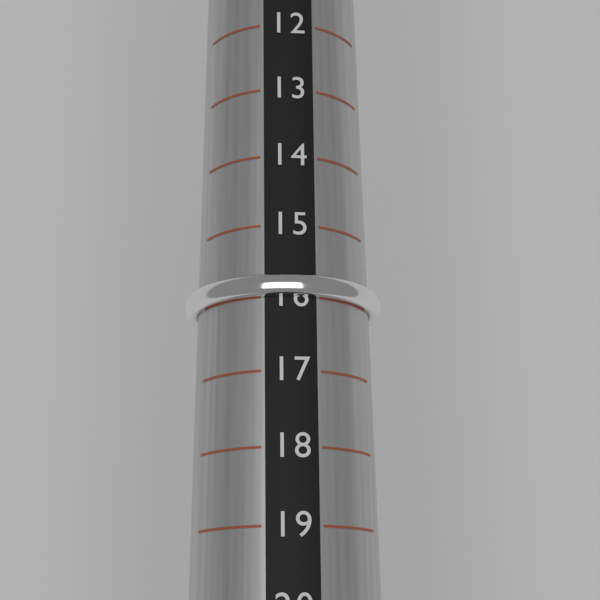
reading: 16 (no unit)
